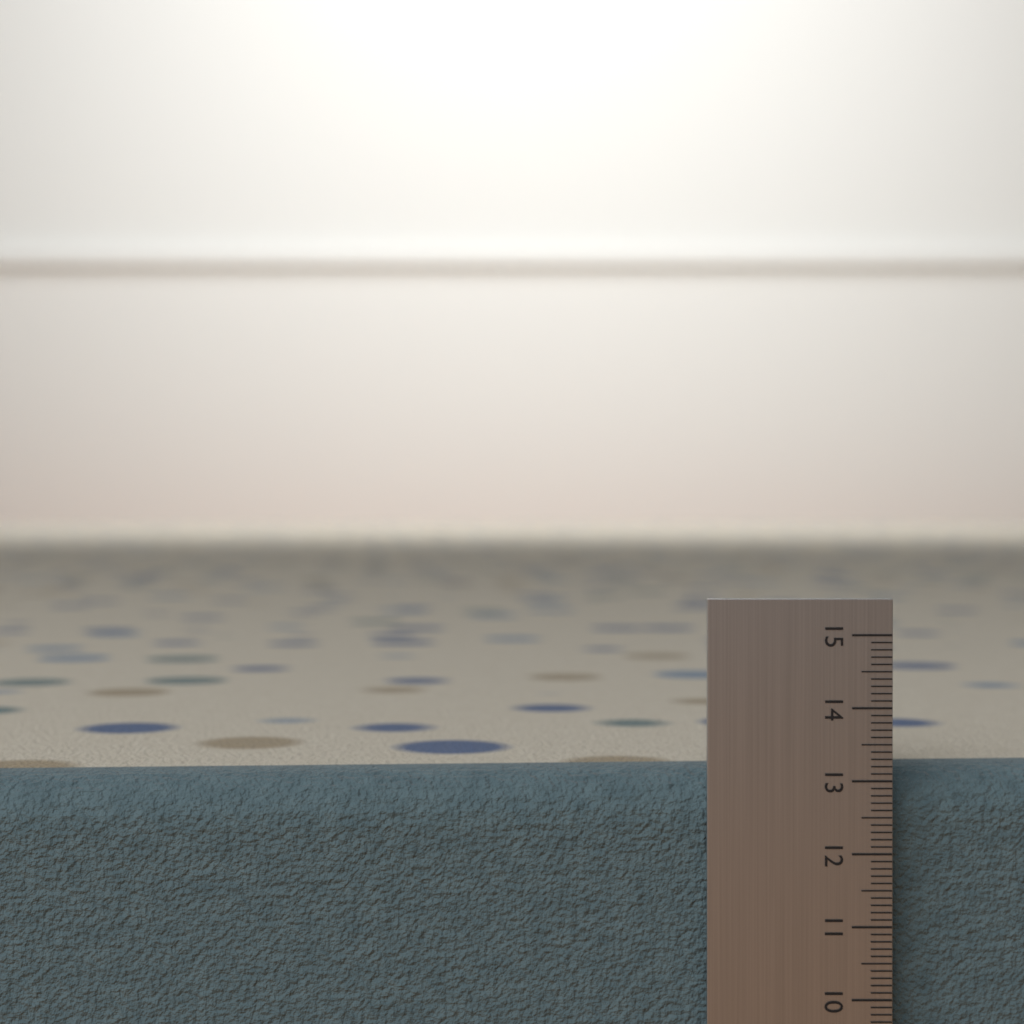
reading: 13.1 (no unit)
